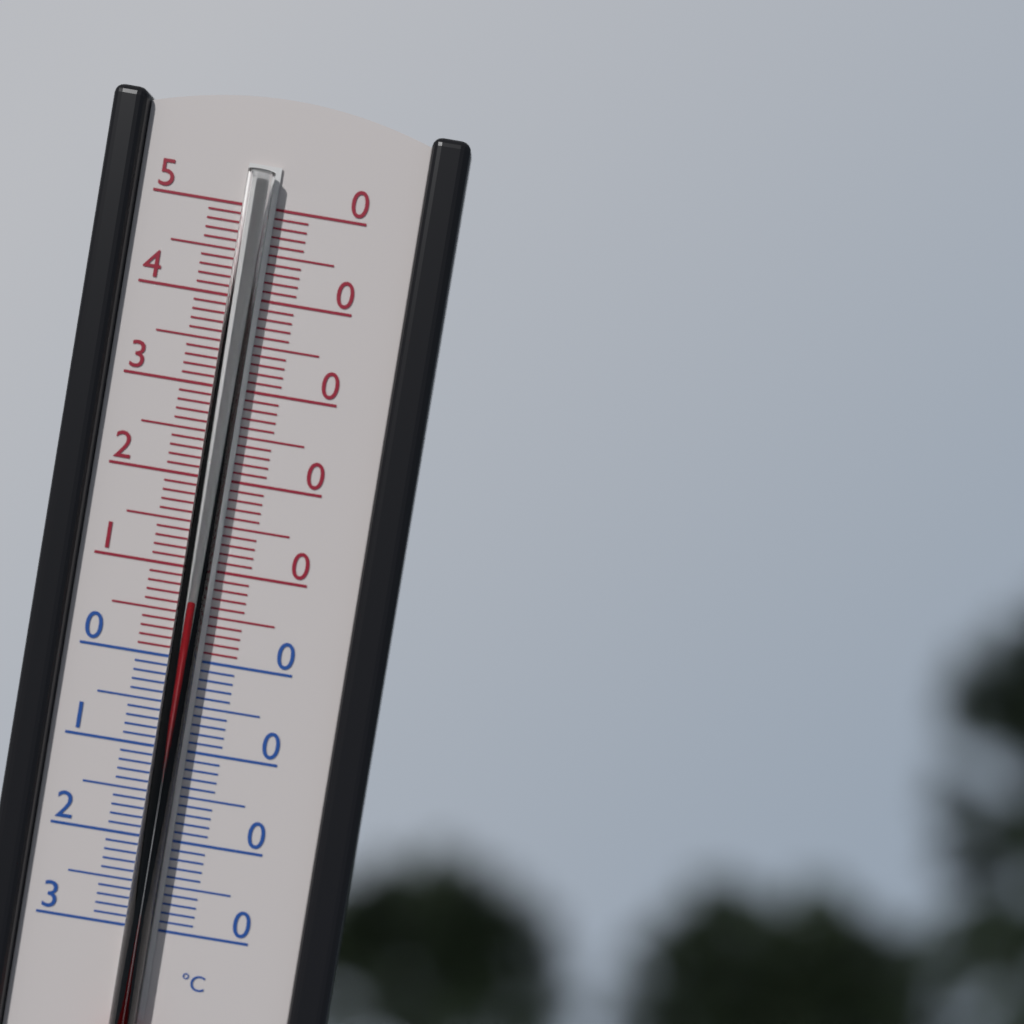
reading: 7 °C
